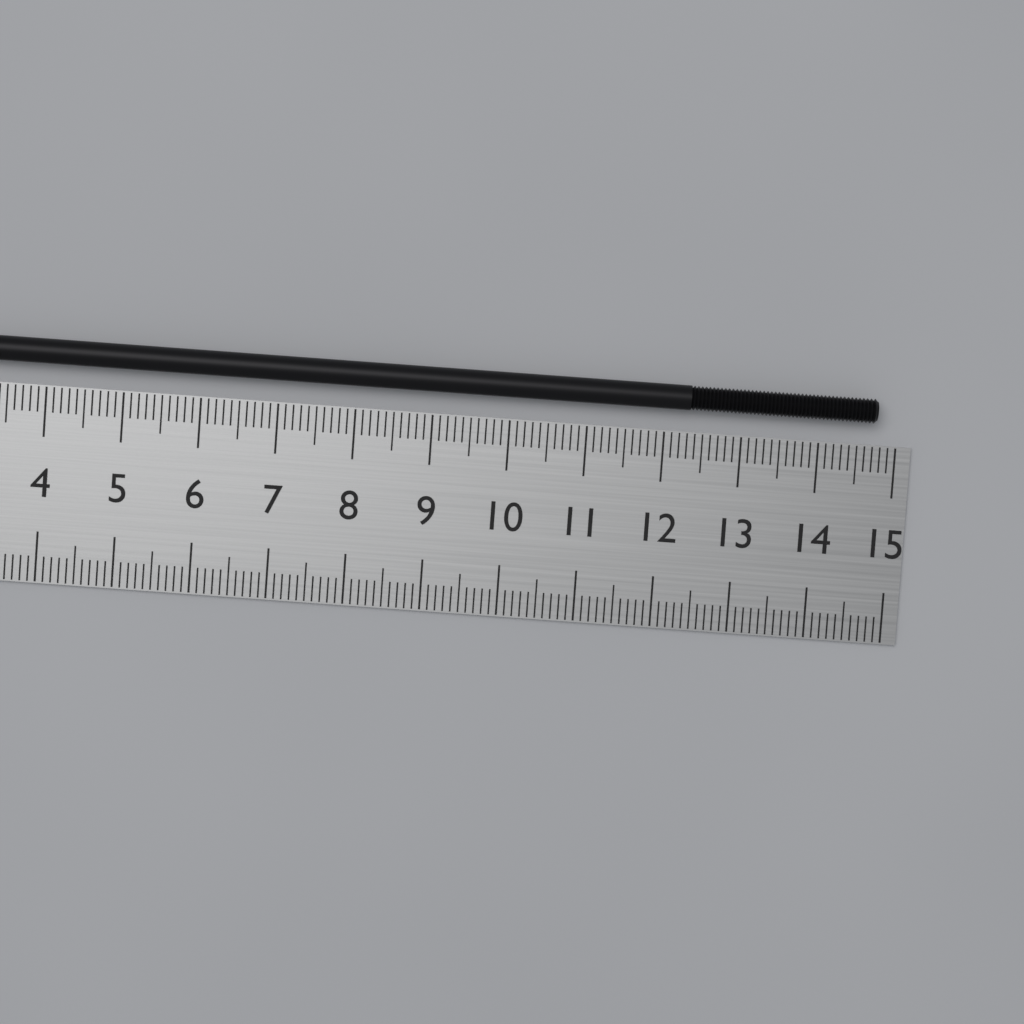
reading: 14.7 cm
